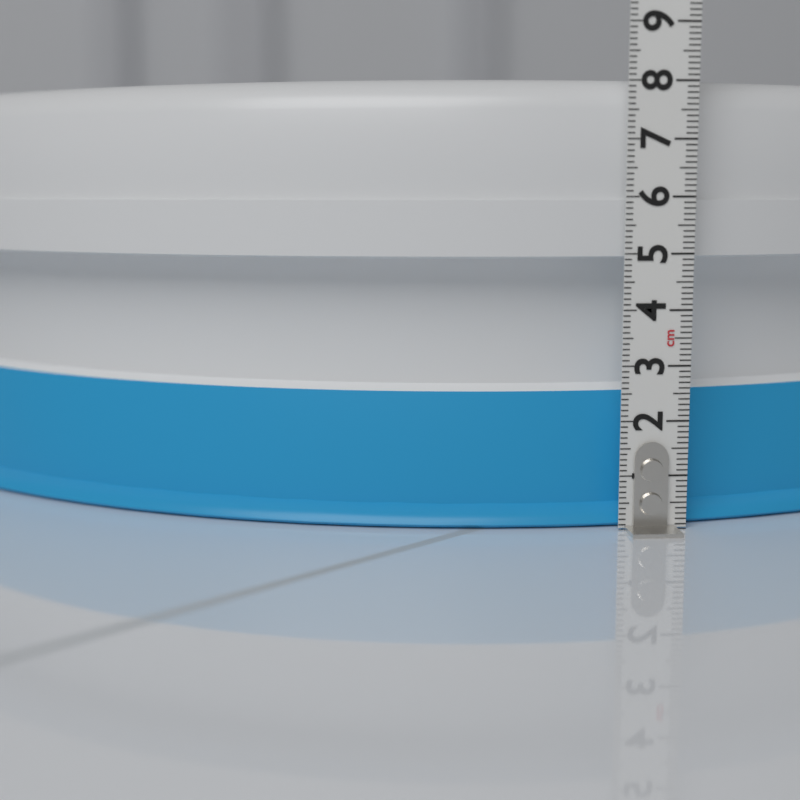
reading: 8.1 cm
